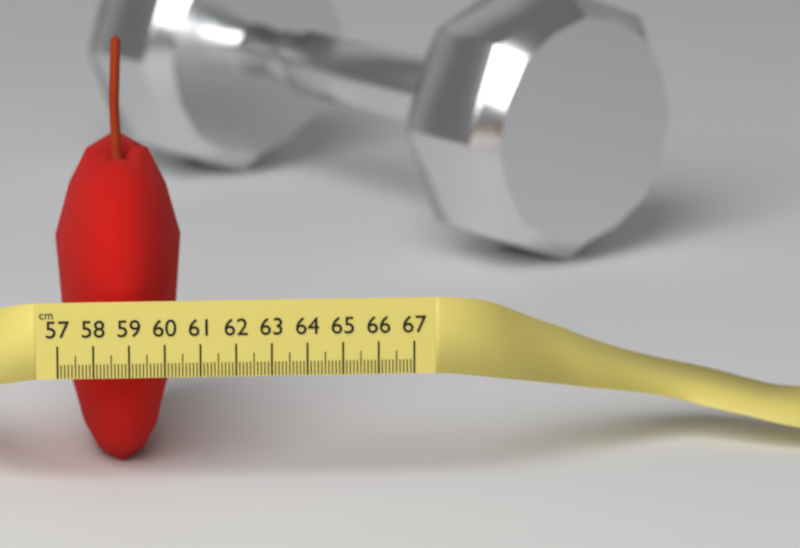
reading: 60.6 cm
